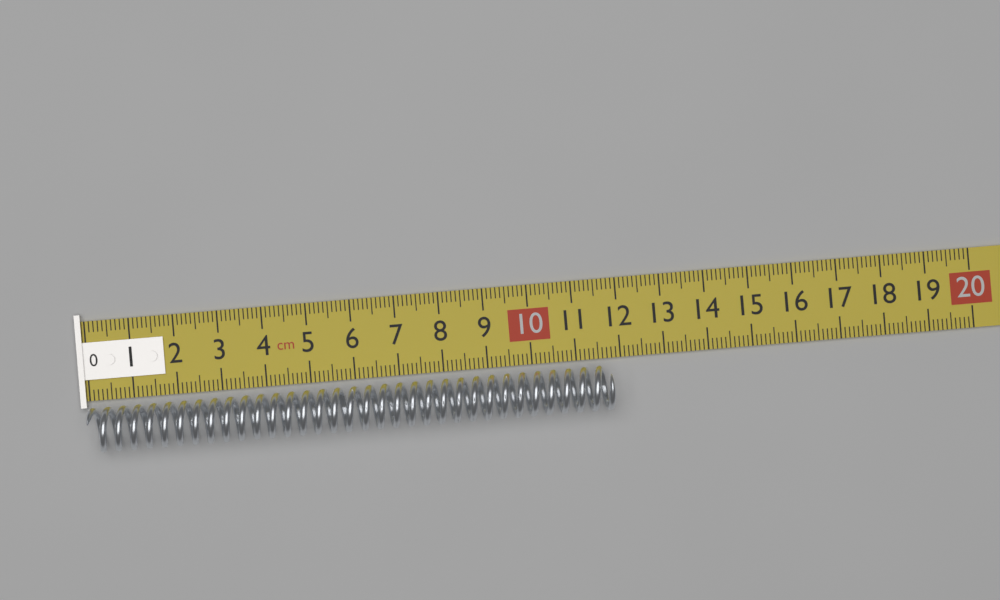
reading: 11.8 cm
